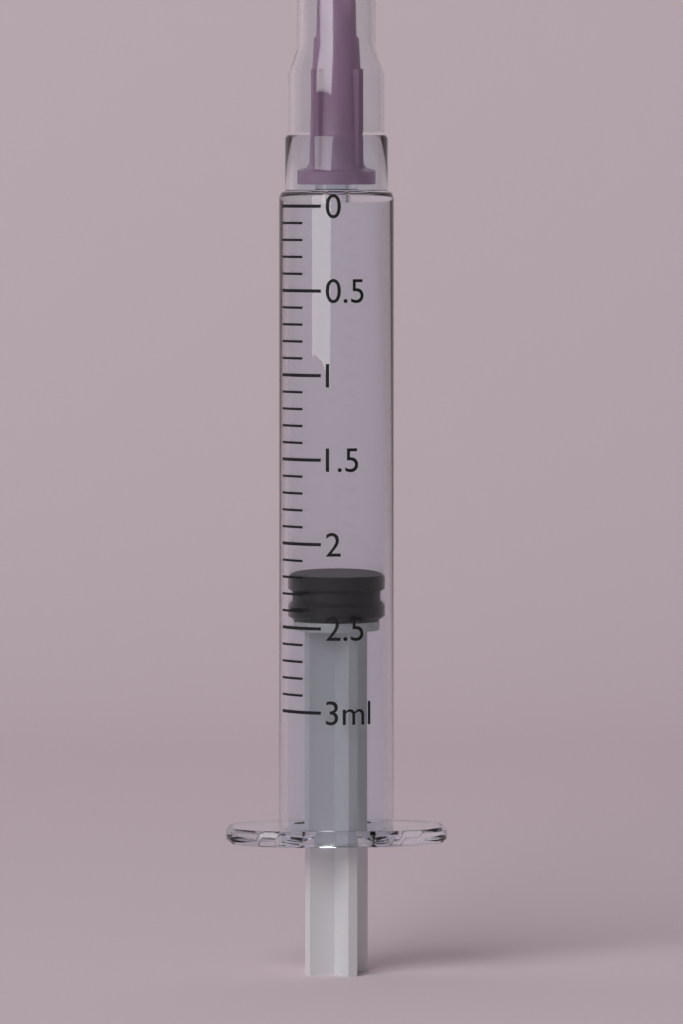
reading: 2.2 ml
